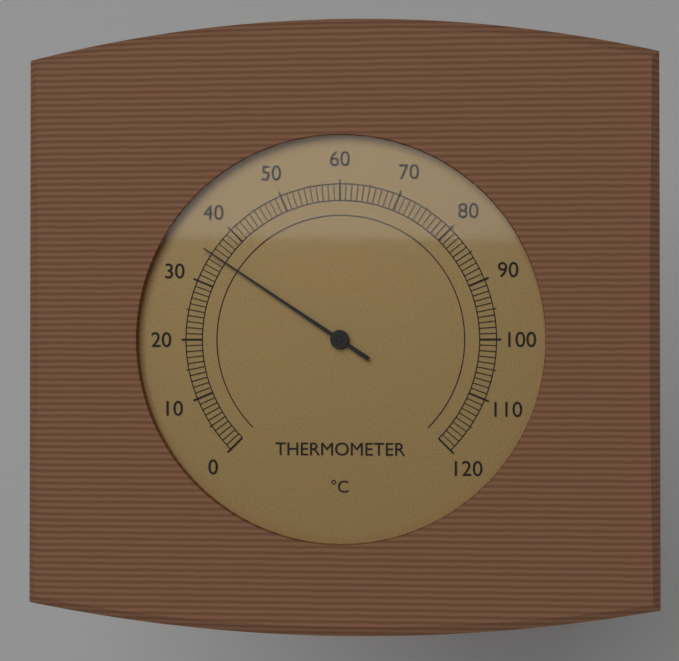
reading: 35 °C
